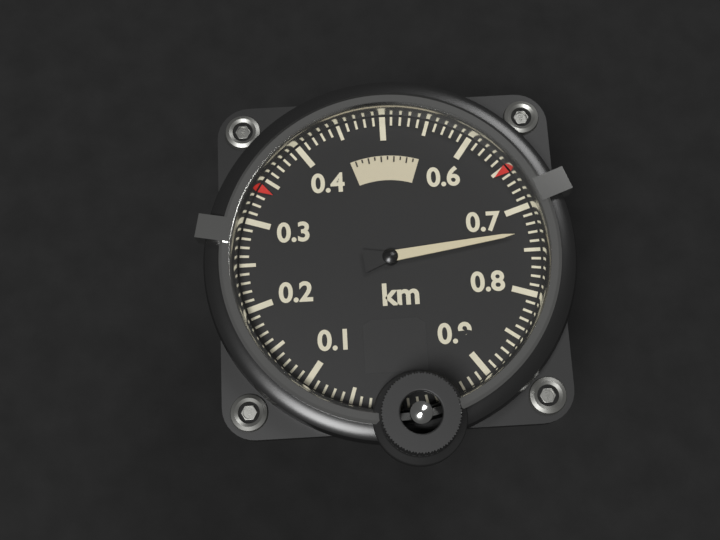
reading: 0.73 km
